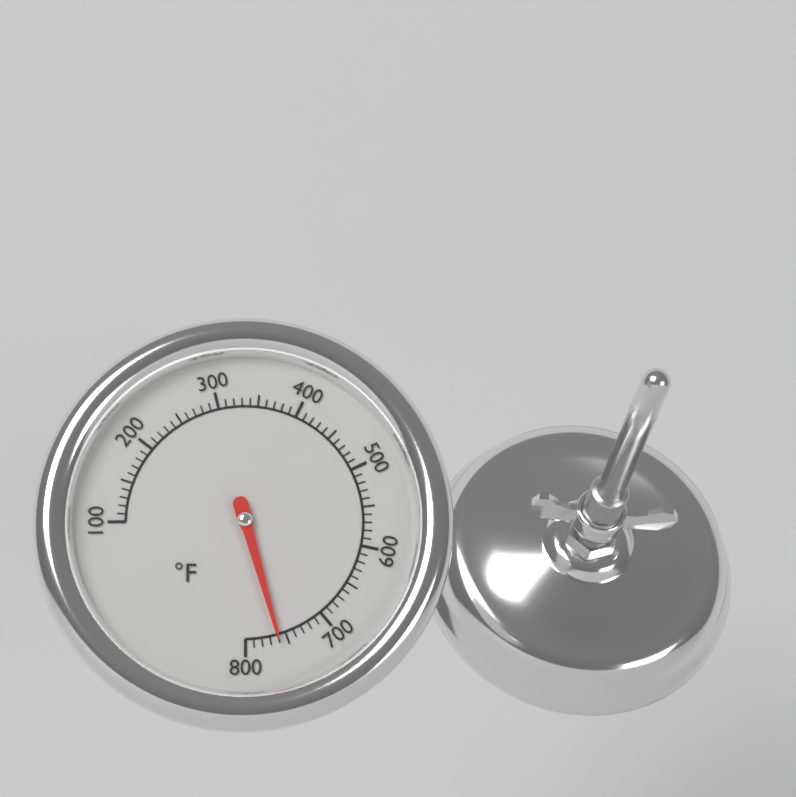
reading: 760 °F
